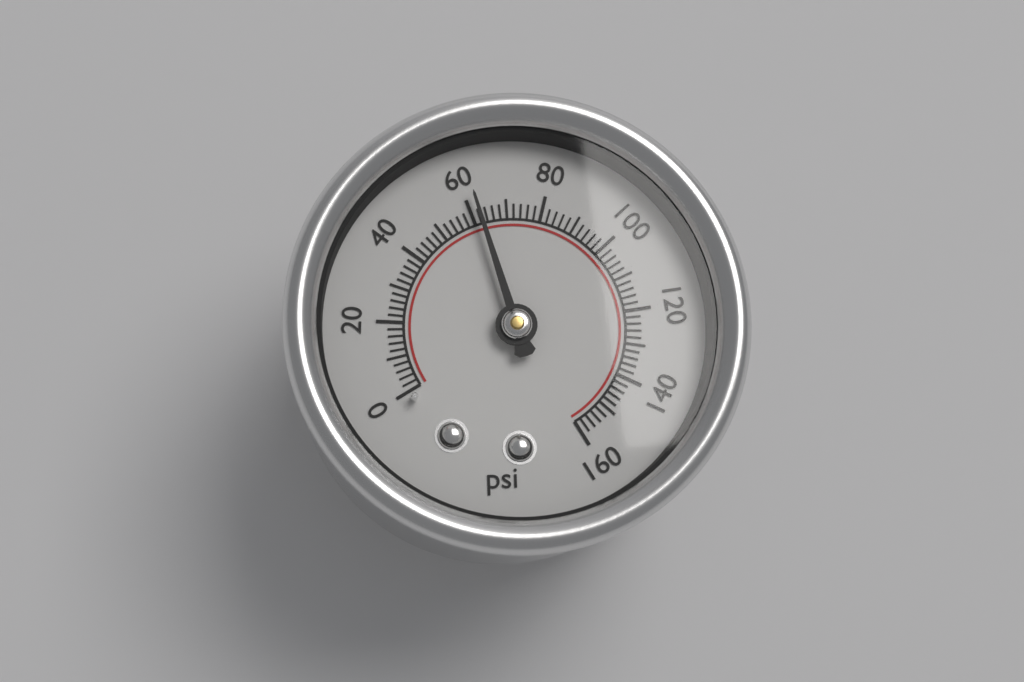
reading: 62 psi
